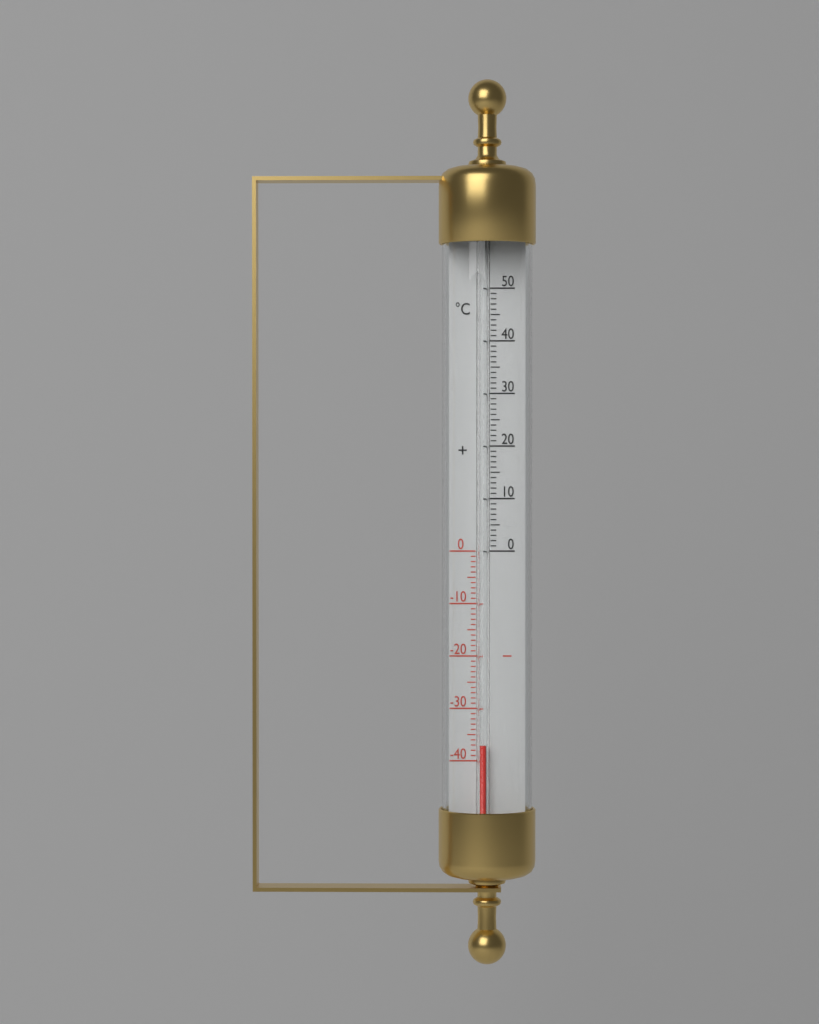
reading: -37 °C
